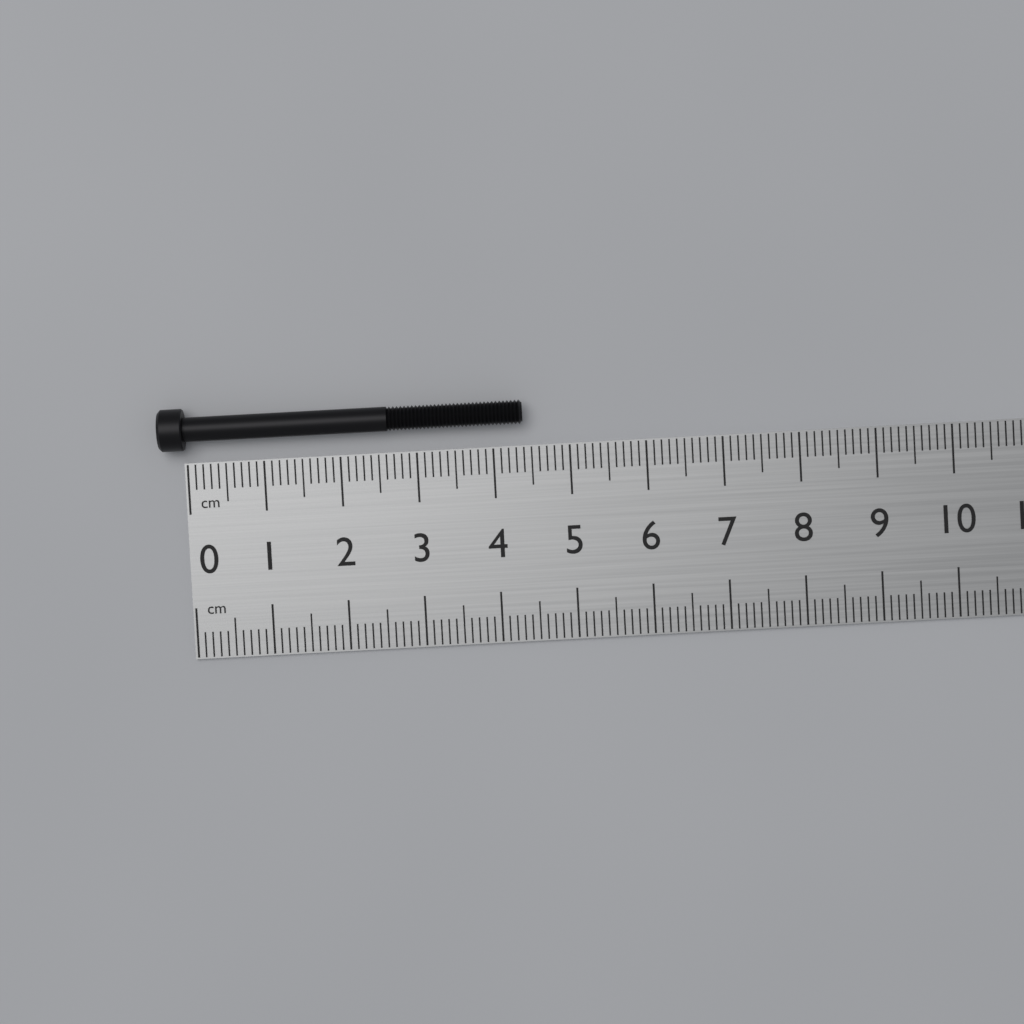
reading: 4.4 cm
